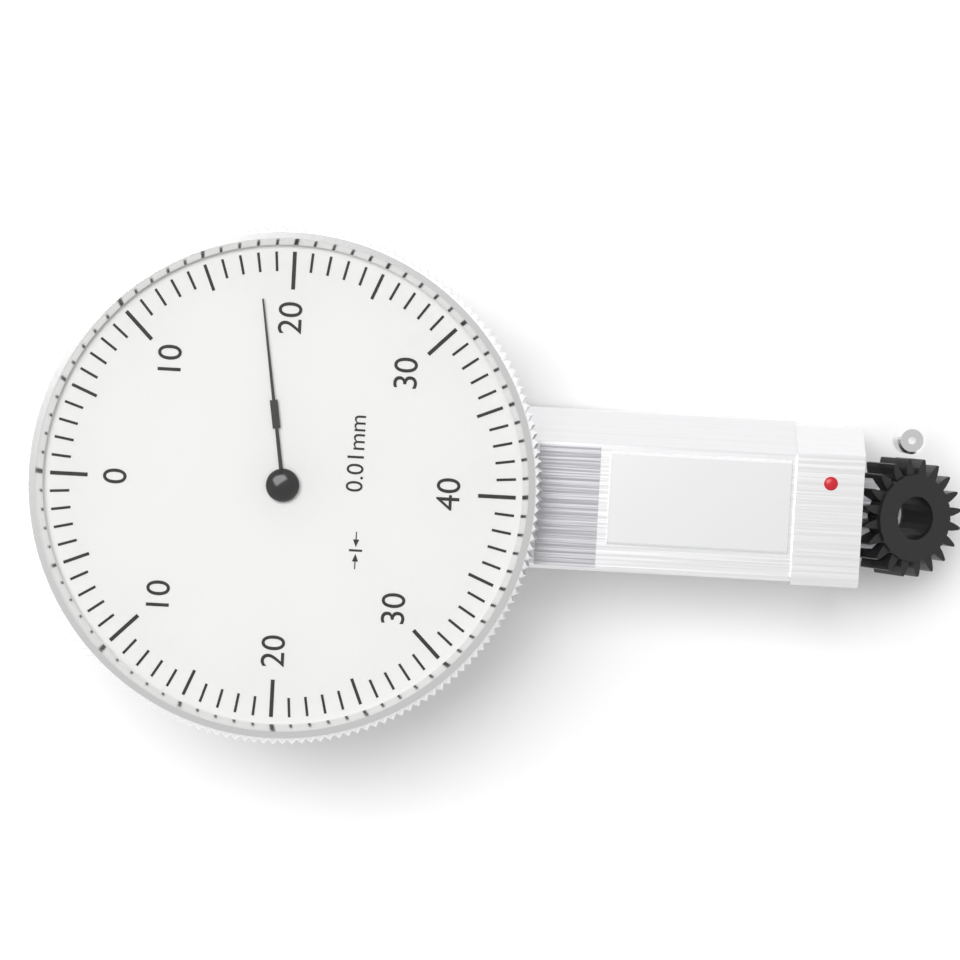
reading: 18 0.01mm
